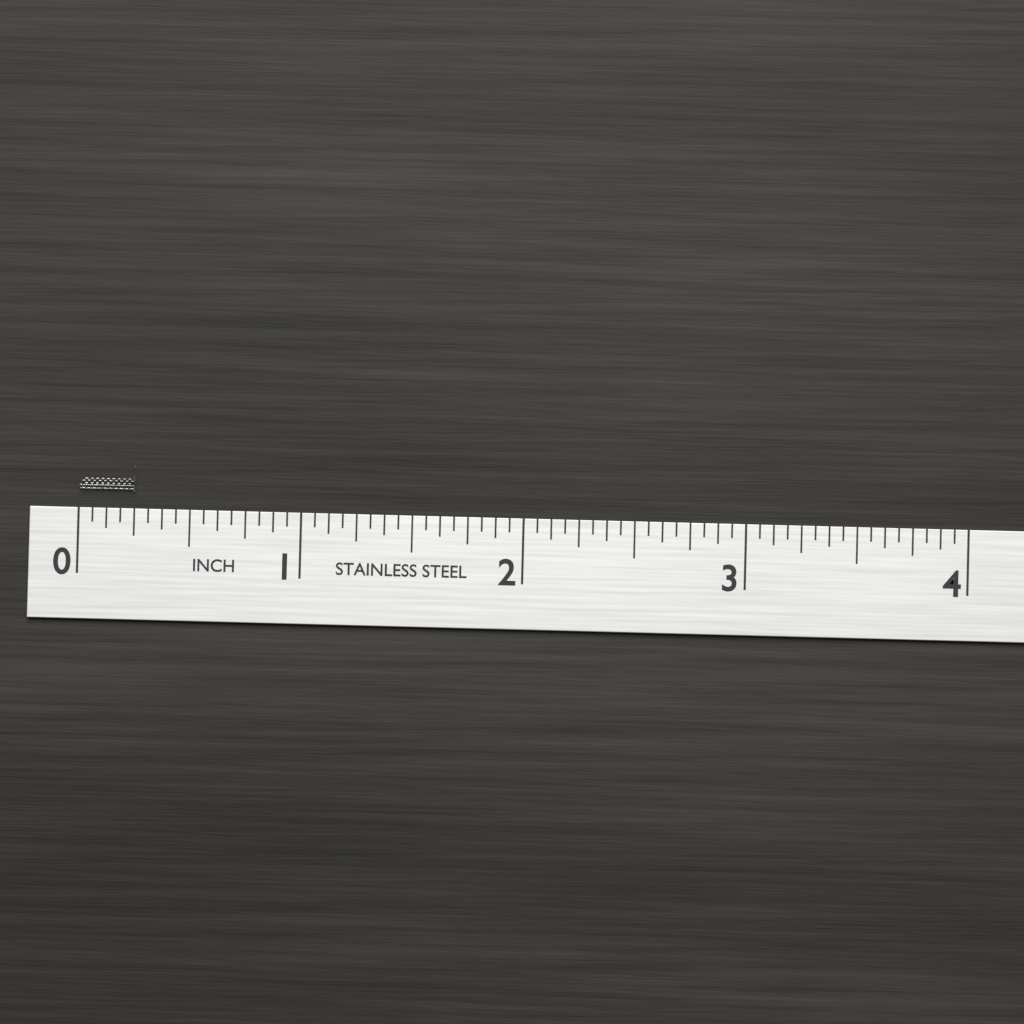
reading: 0.2500 in
